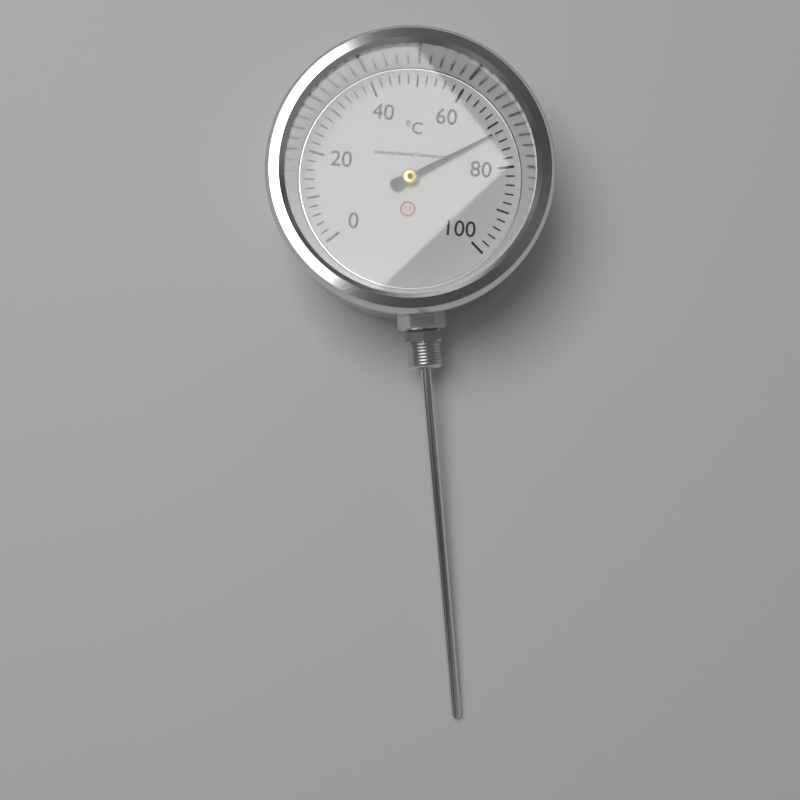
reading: 72 °C
